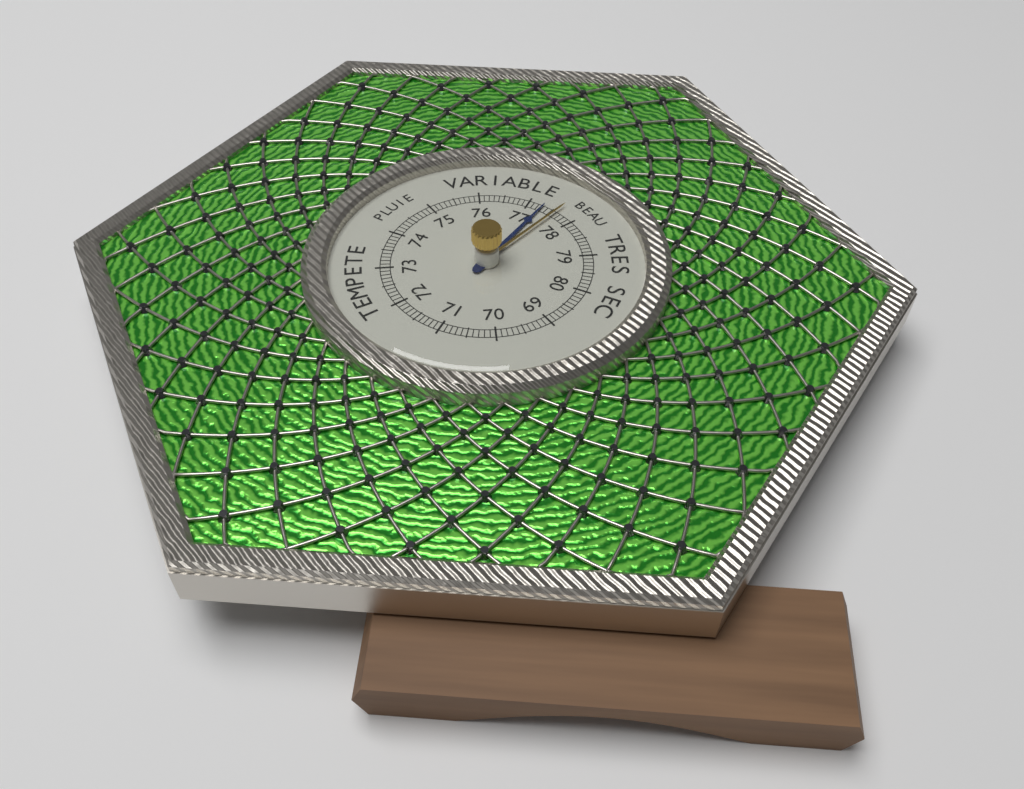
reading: 77.3 (no unit)
